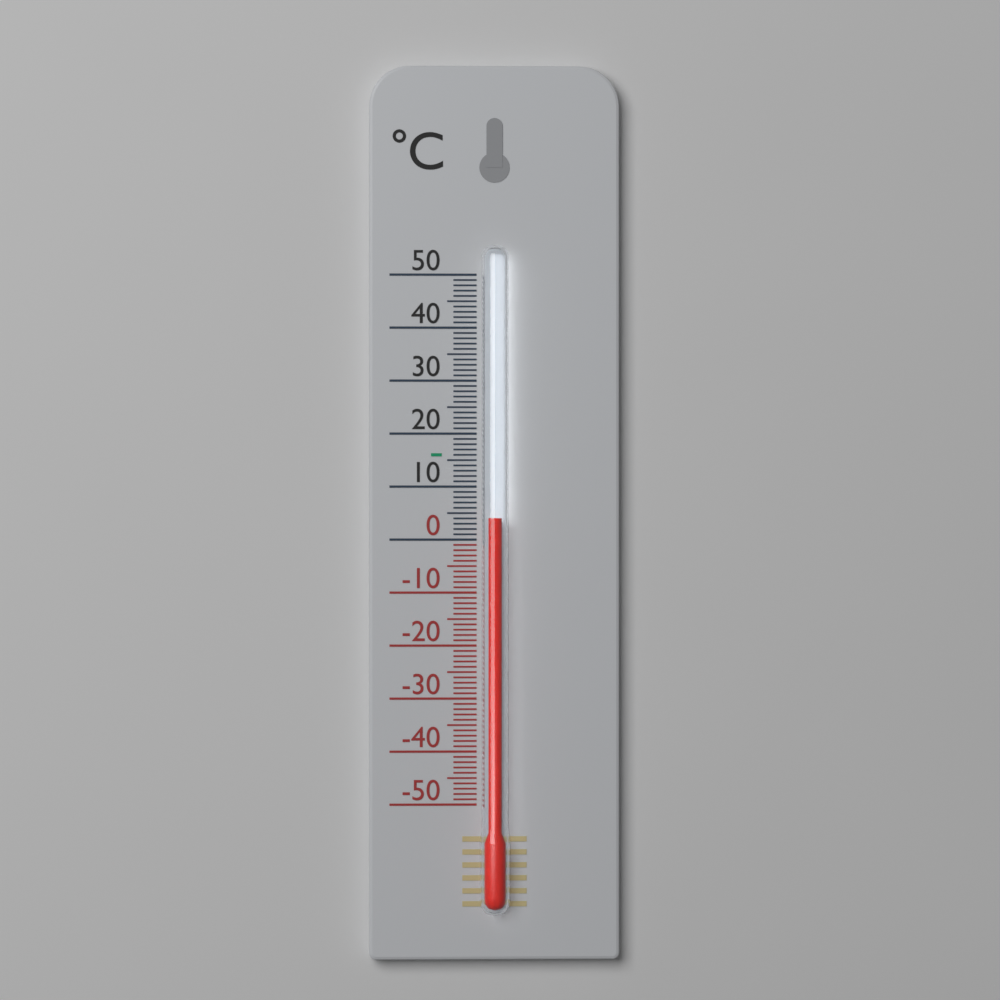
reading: 4 °C
